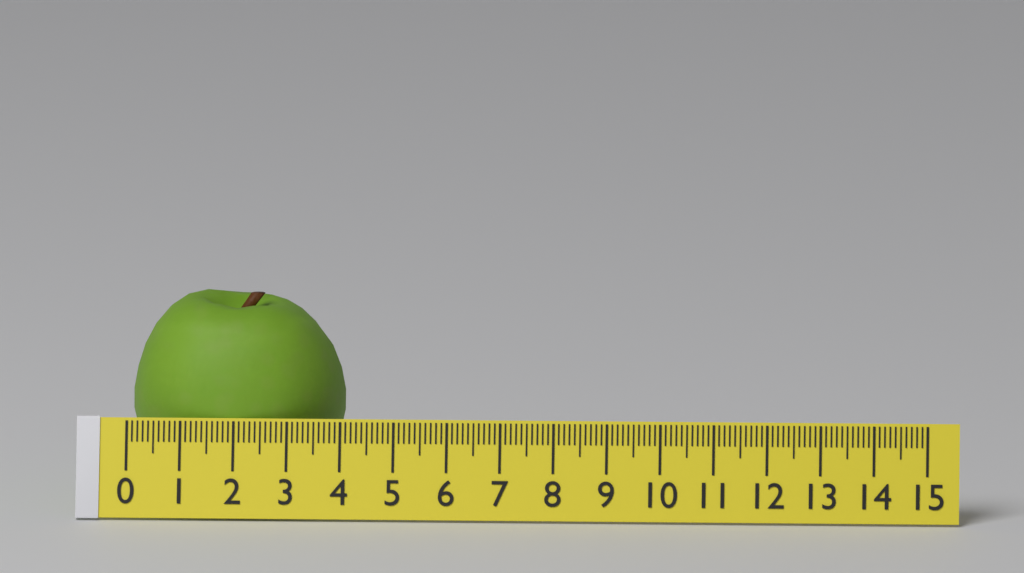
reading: 4.0 (no unit)
